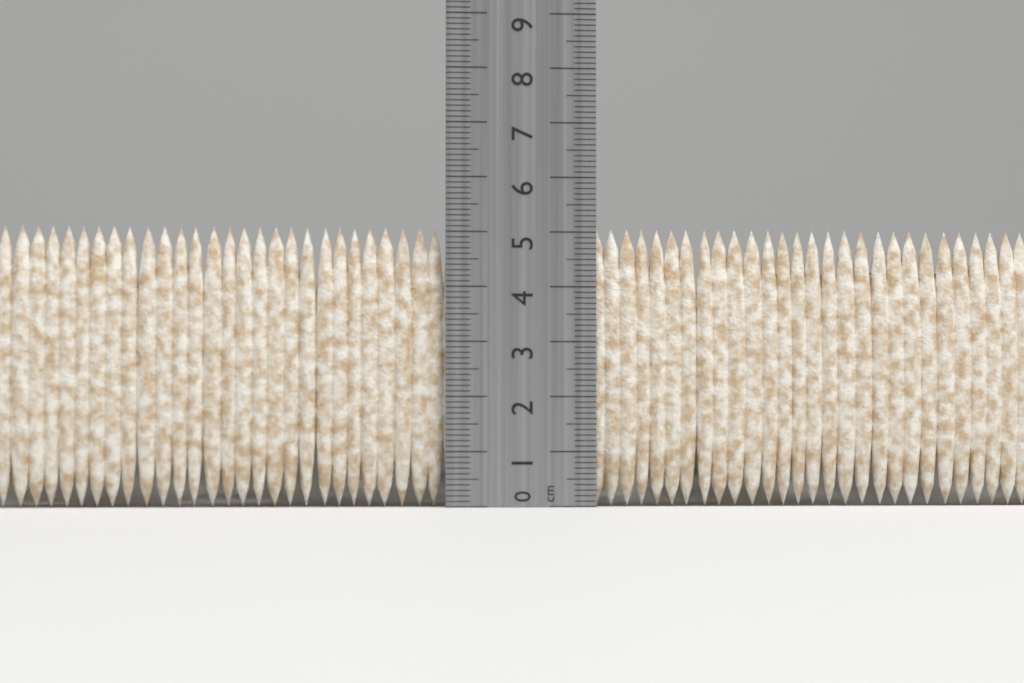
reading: 5.1 cm
